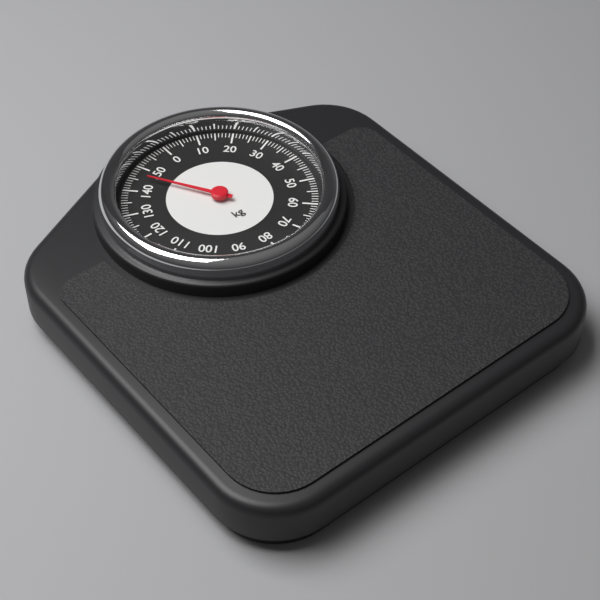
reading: 146 kg
